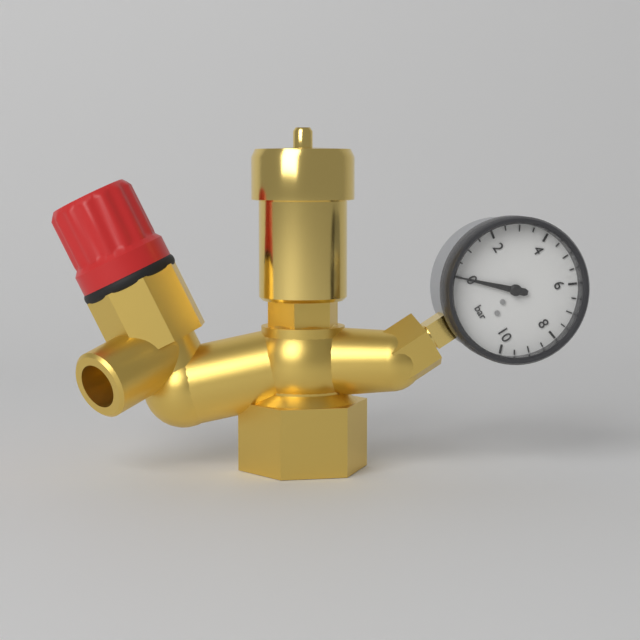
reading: 0.0 bar
